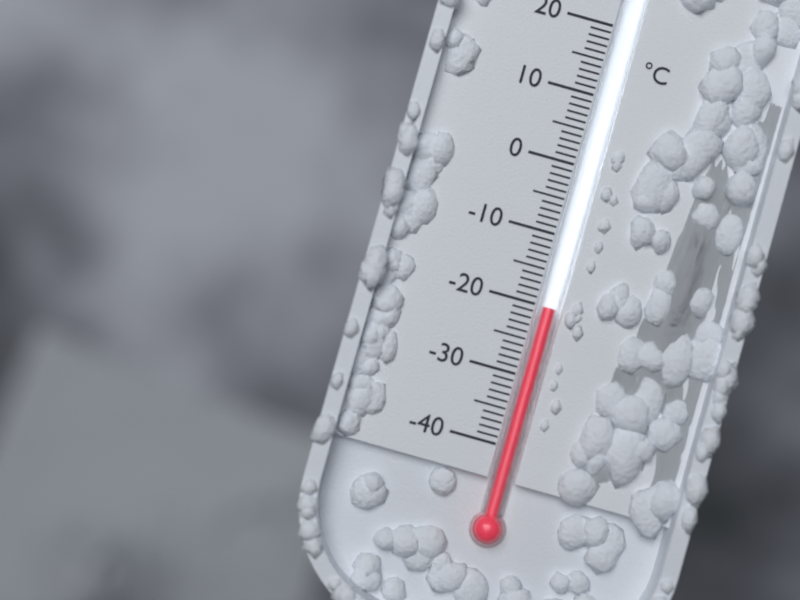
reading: -20 °C
